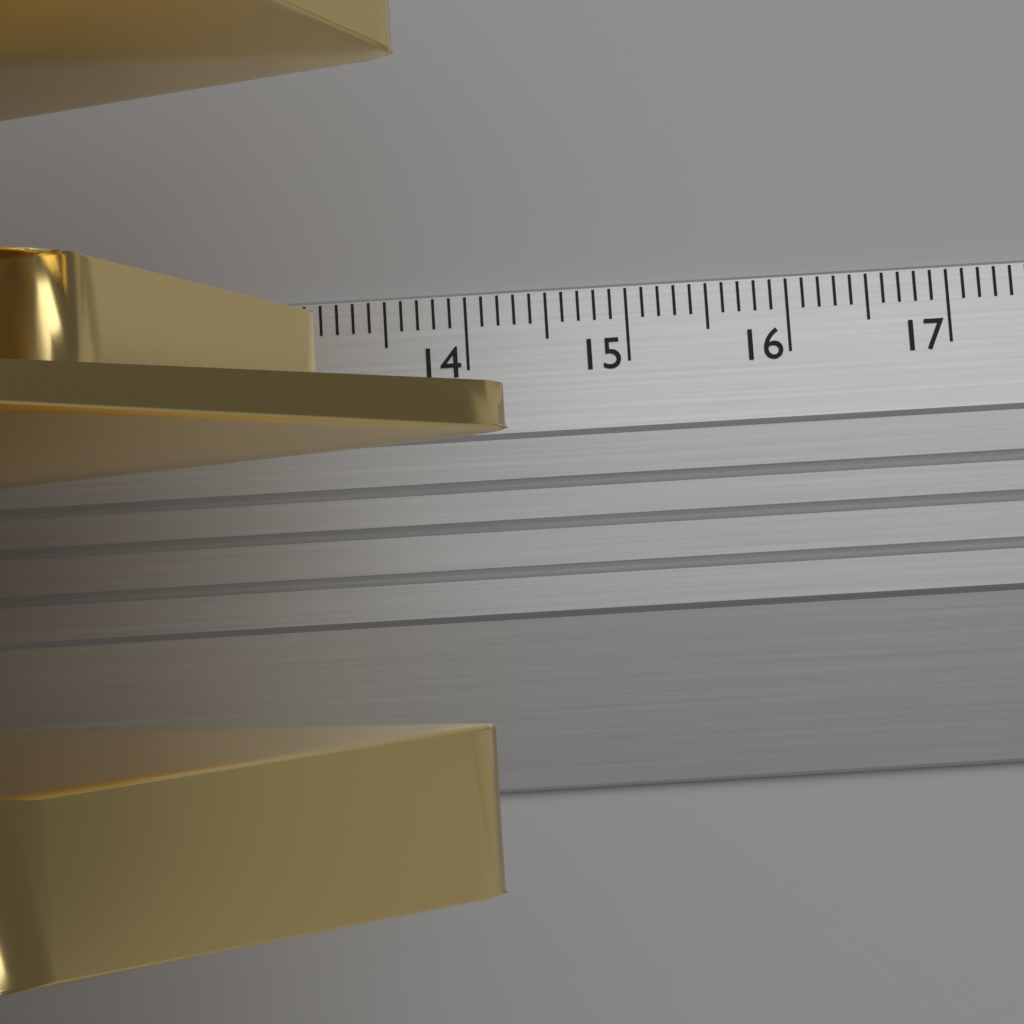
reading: 14.2 cm
